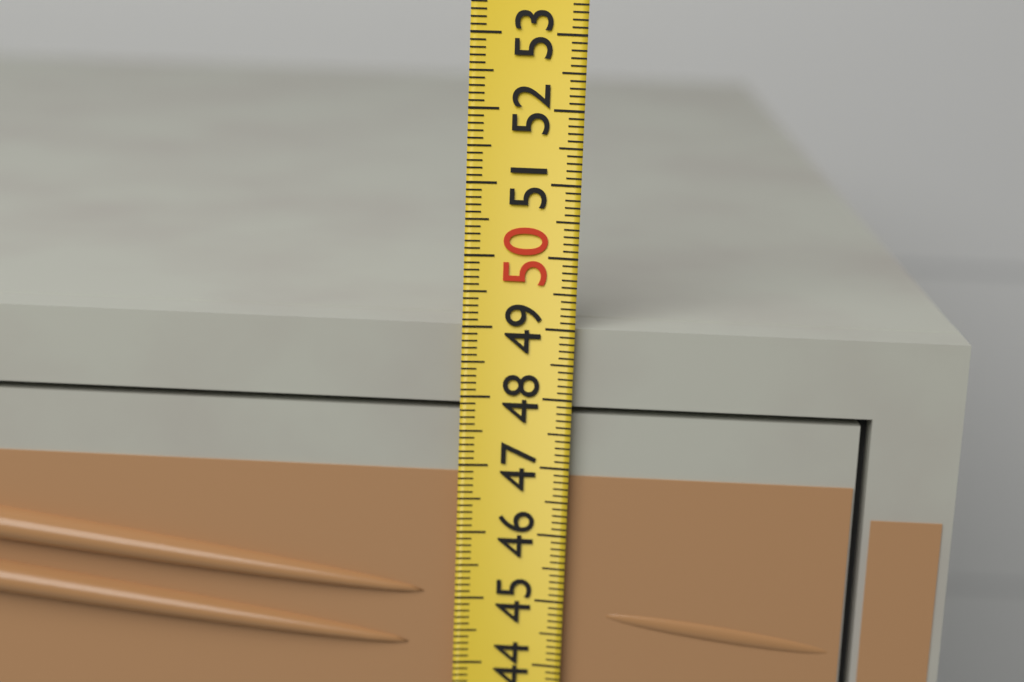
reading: 49.0 (no unit)
